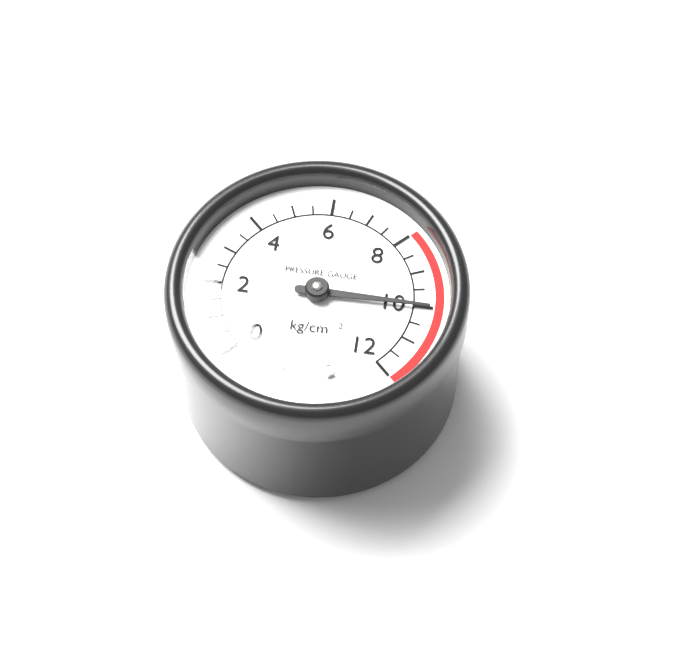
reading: 10.0 kg/cm²
